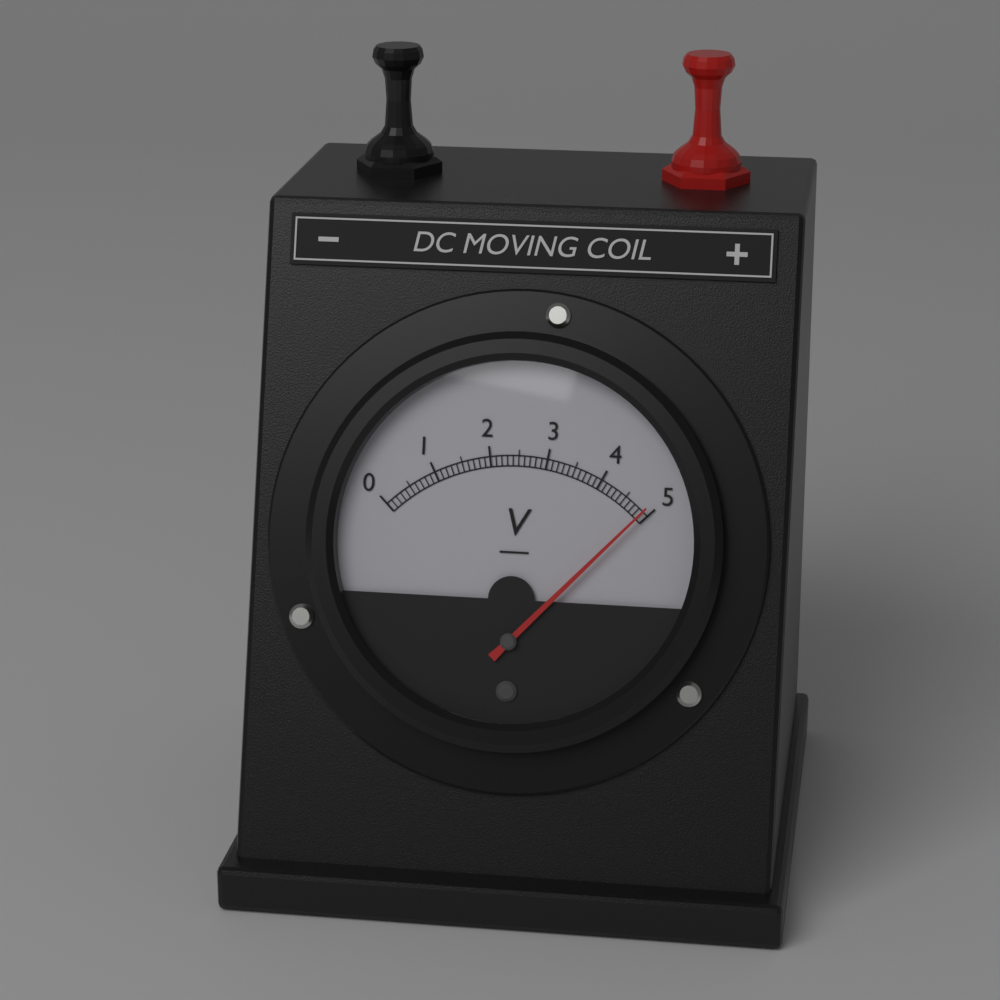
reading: 4.9 V
